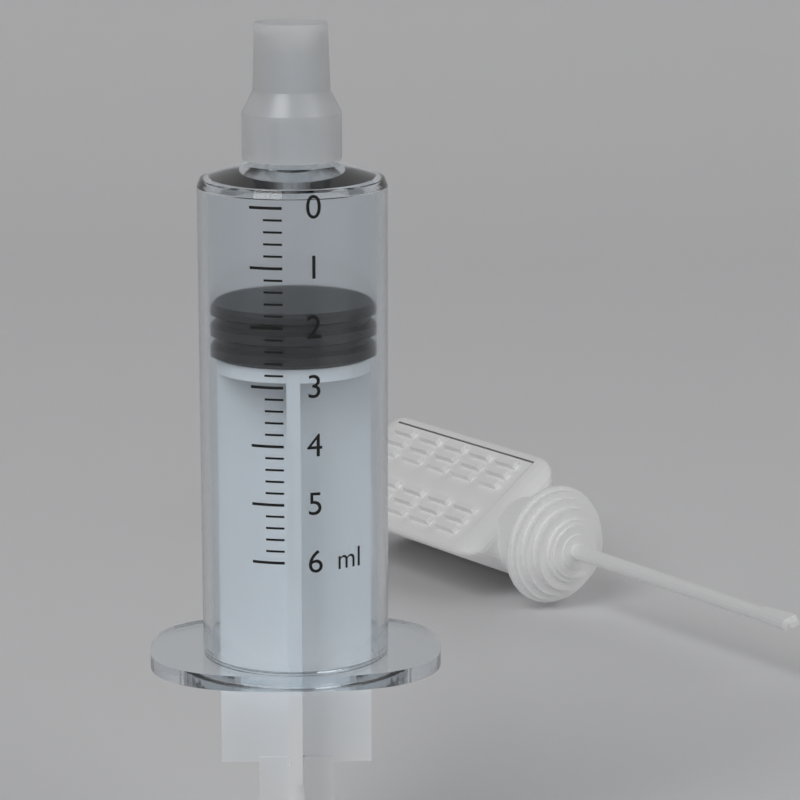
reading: 1.8 ml
